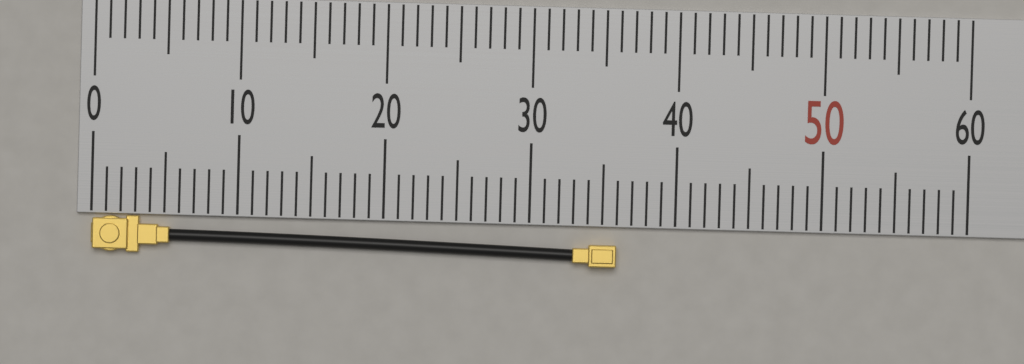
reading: 36 (no unit)
